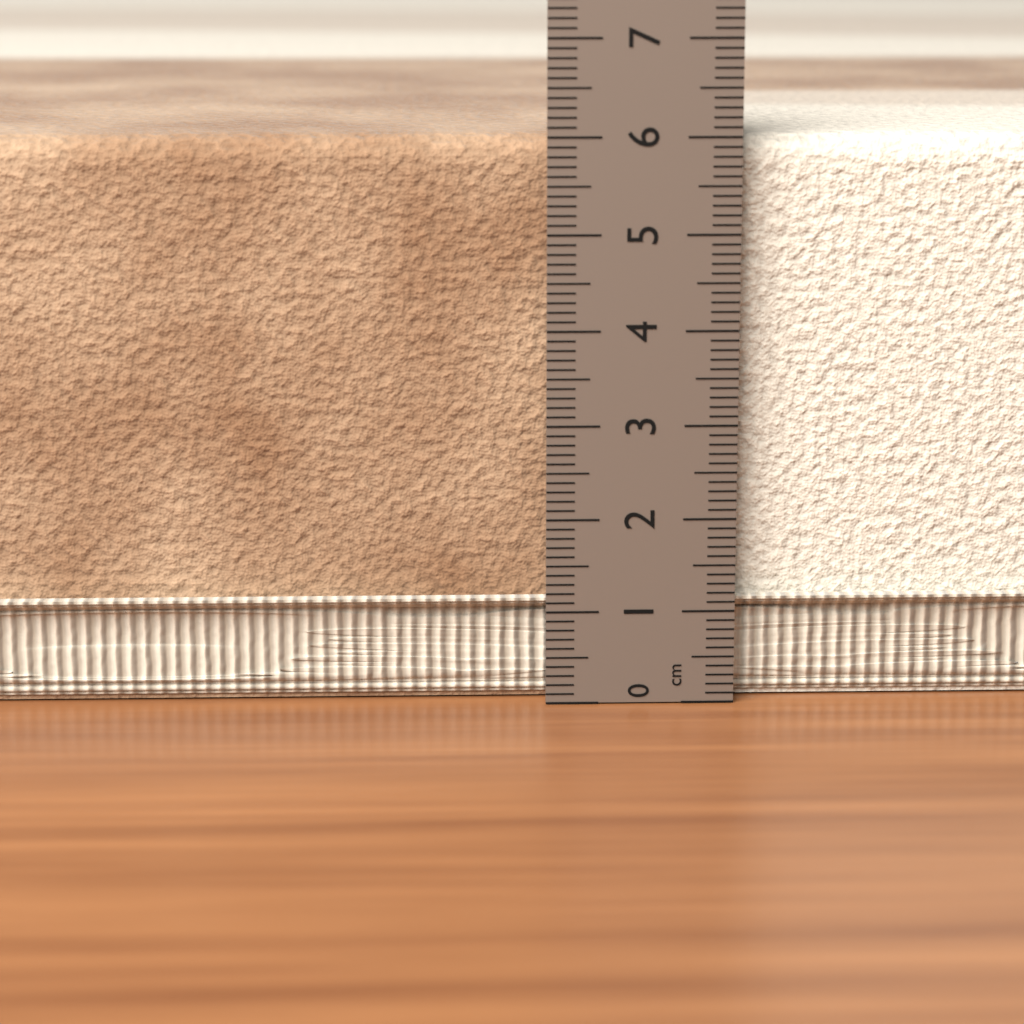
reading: 6.0 cm
